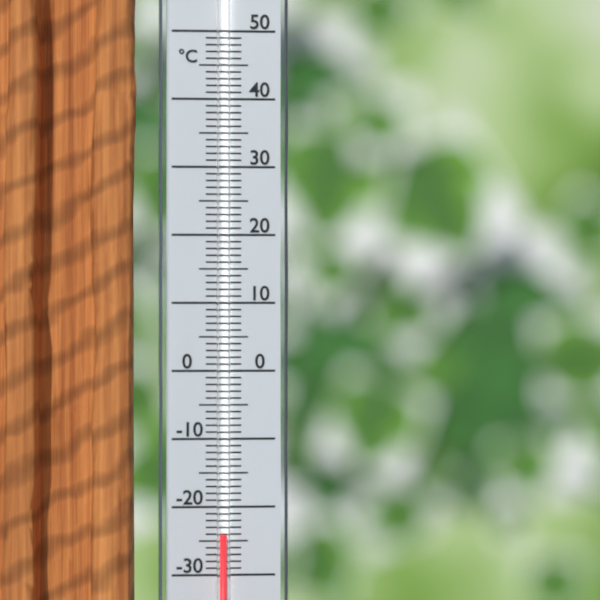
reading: -24 °C
